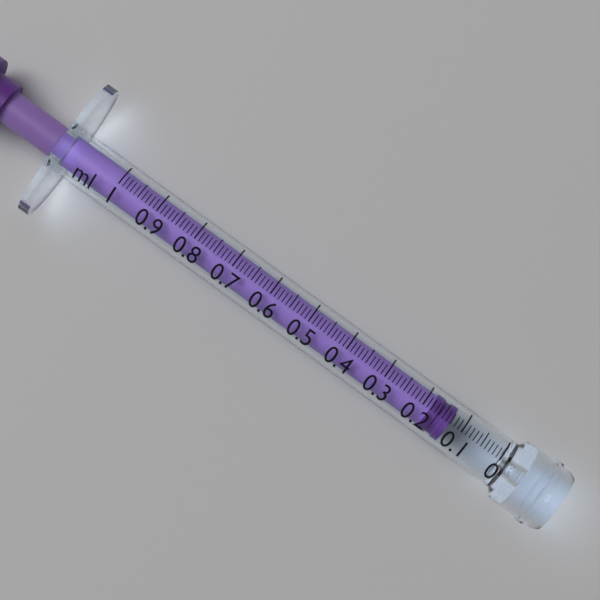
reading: 0.13 ml
